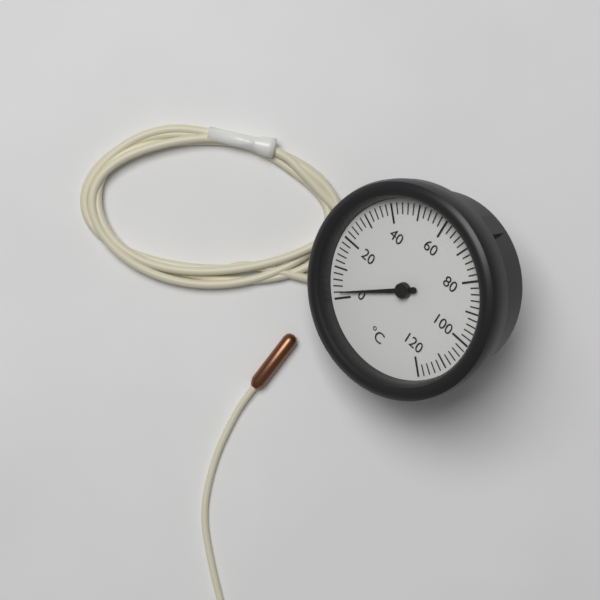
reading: 2 °C
